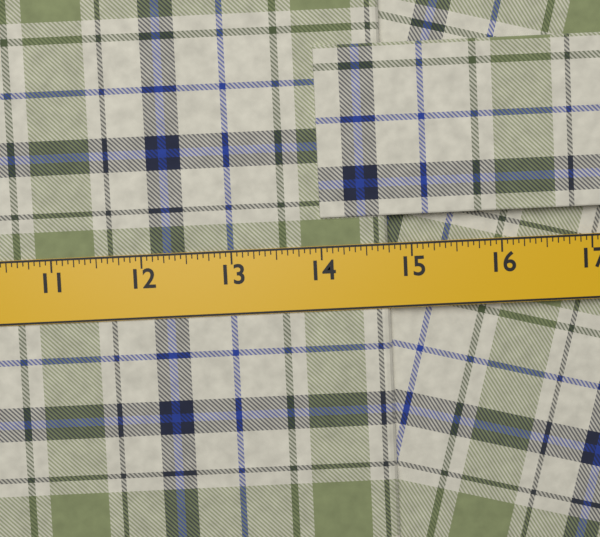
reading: 14.7500 in
